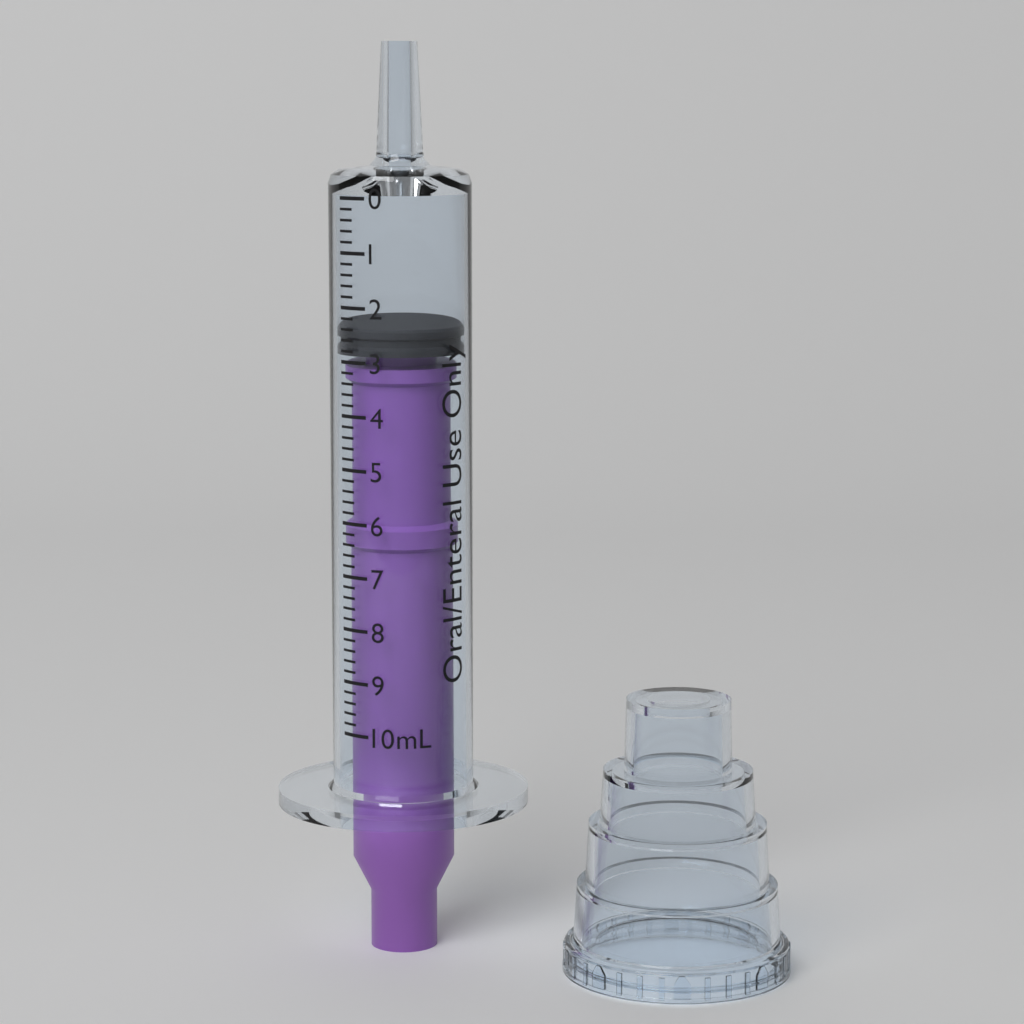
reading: 2.4 mL
